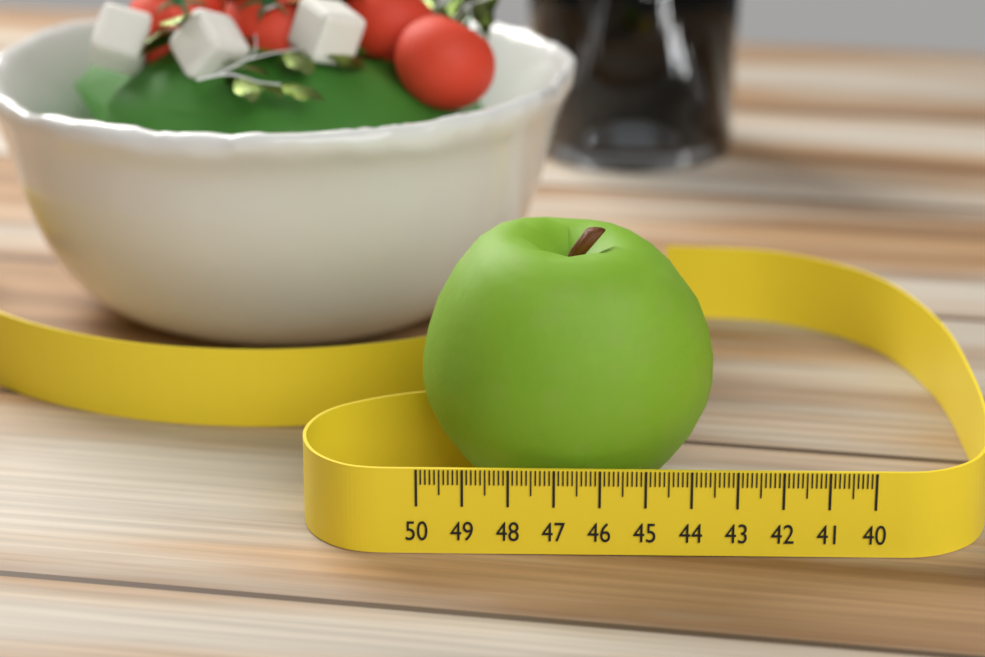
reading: 43.4 (no unit)
